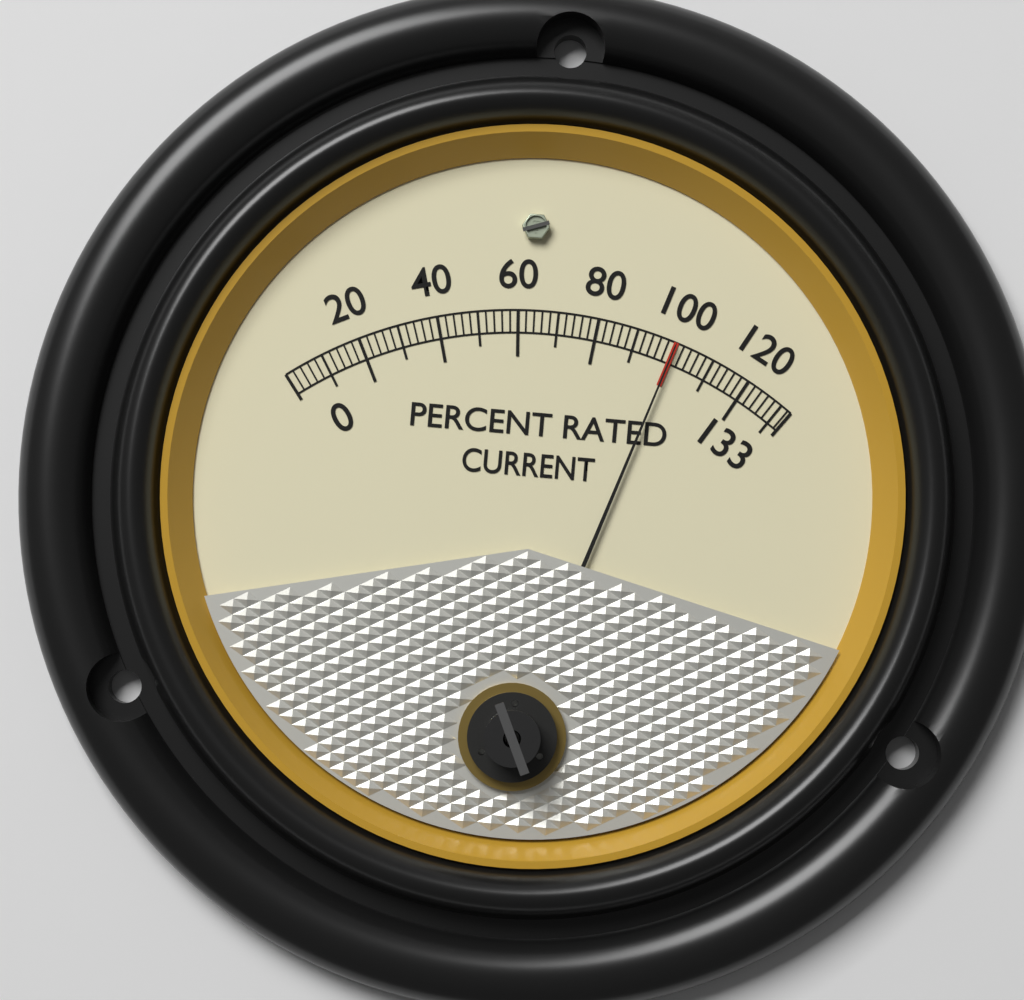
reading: 100 %
